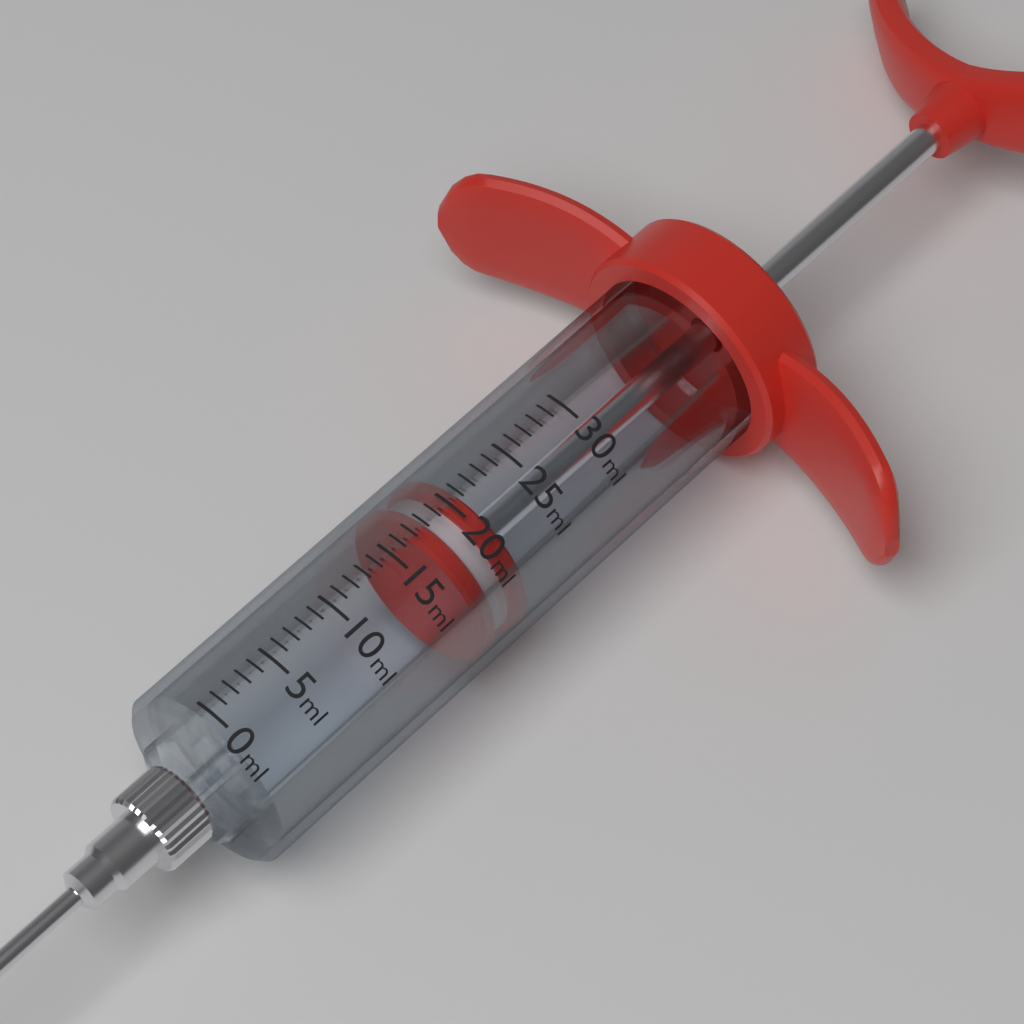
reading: 17 ml
